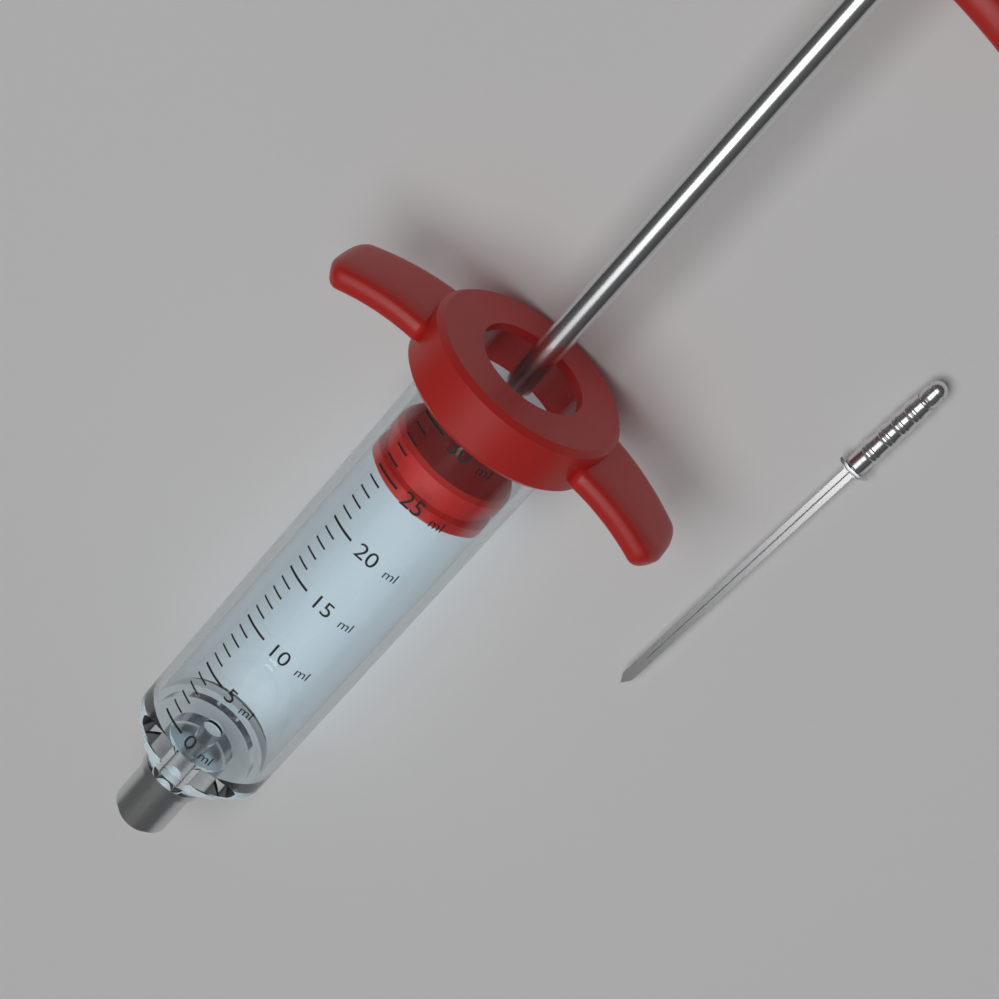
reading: 24 ml
